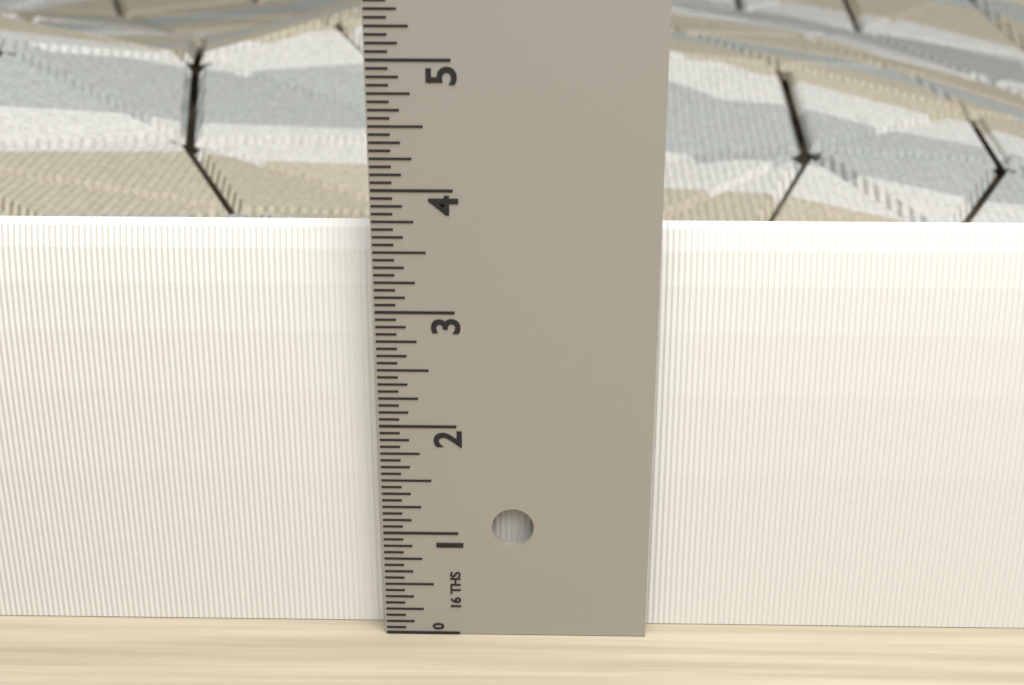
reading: 3.6250 in
